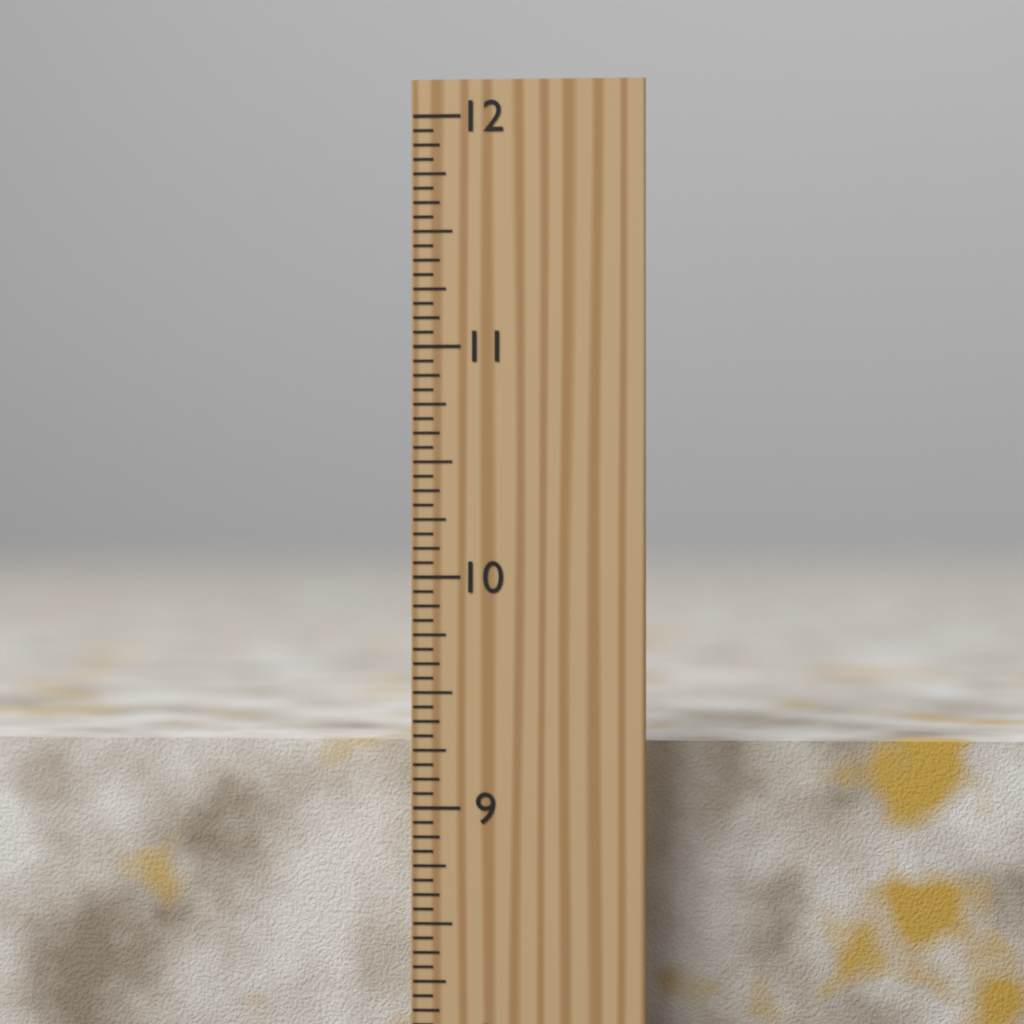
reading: 9.2500 inch
